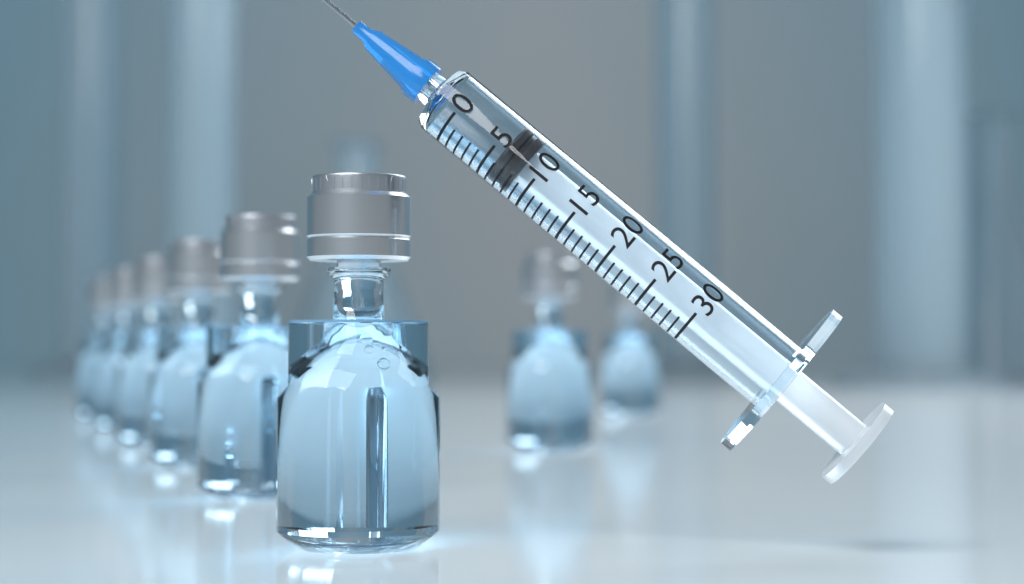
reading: 6 (no unit)
